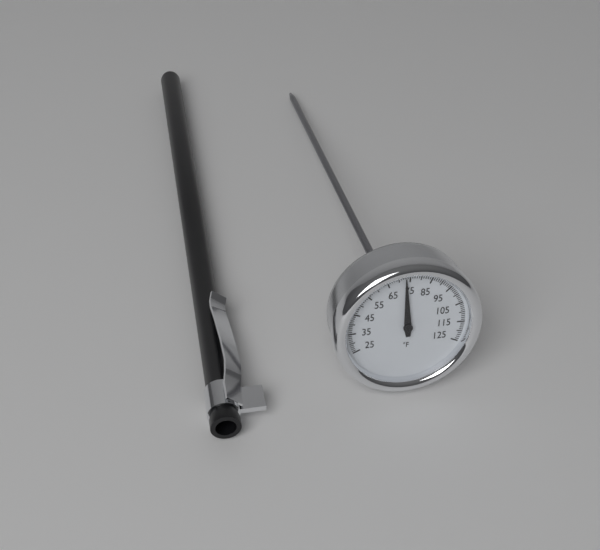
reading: 73 °F
